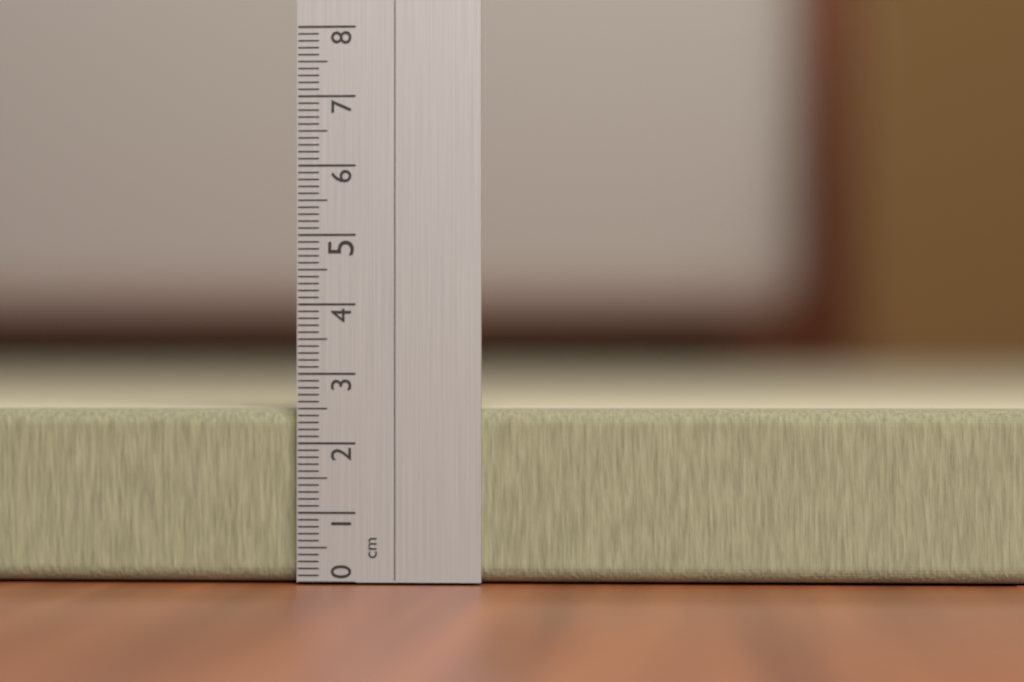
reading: 2.5 cm
